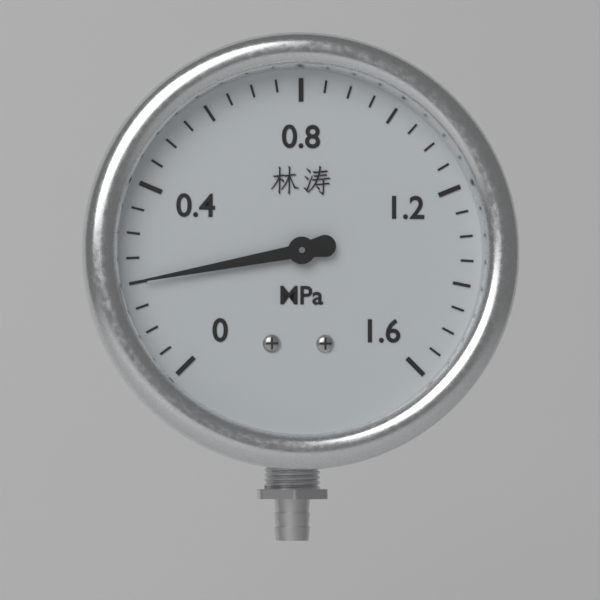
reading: 0.20 MPa
